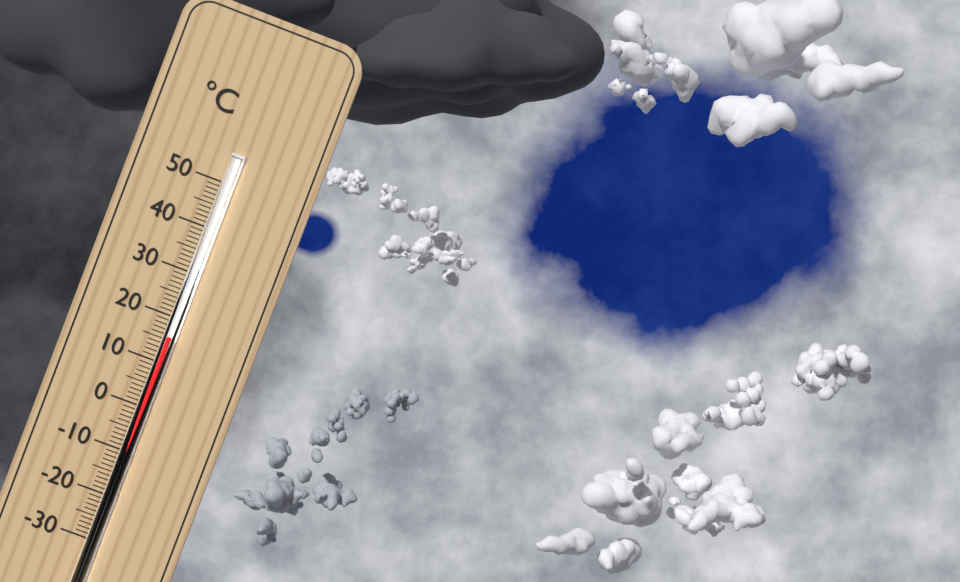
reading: 16 °C
